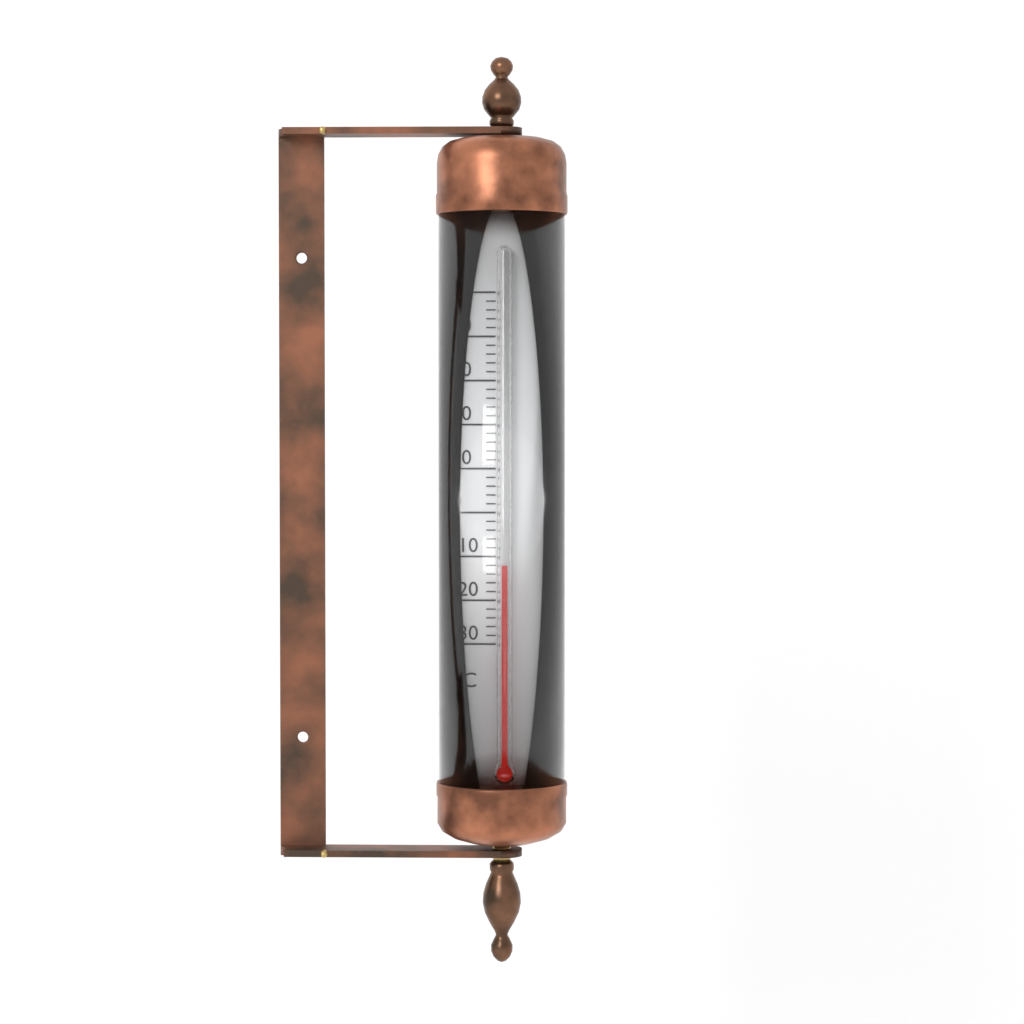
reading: -12 °C
